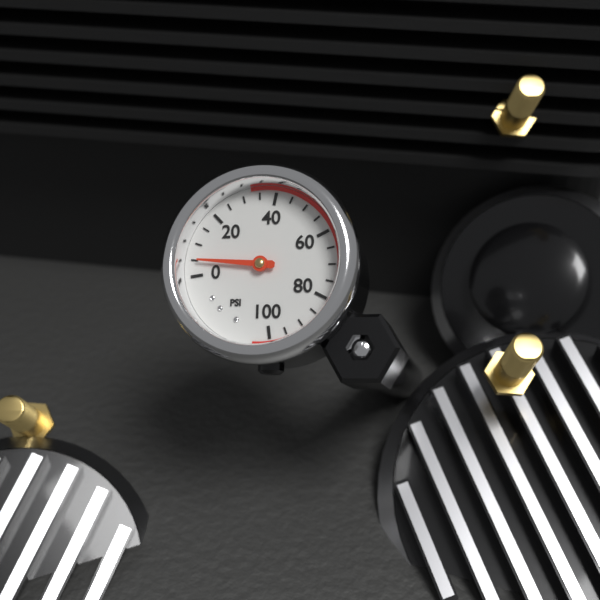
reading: 5 psi
